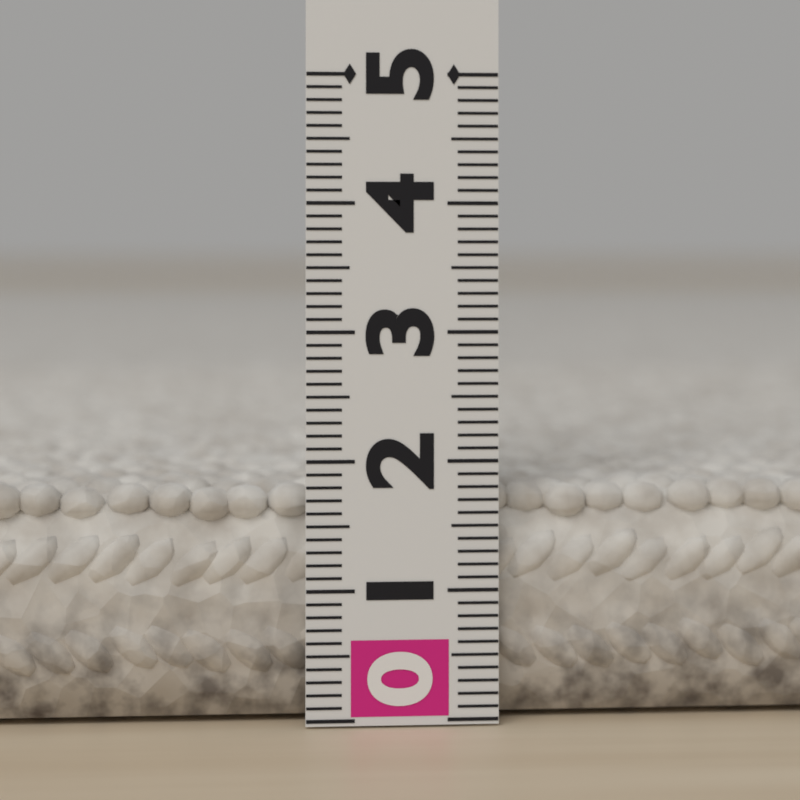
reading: 1.8 (no unit)
